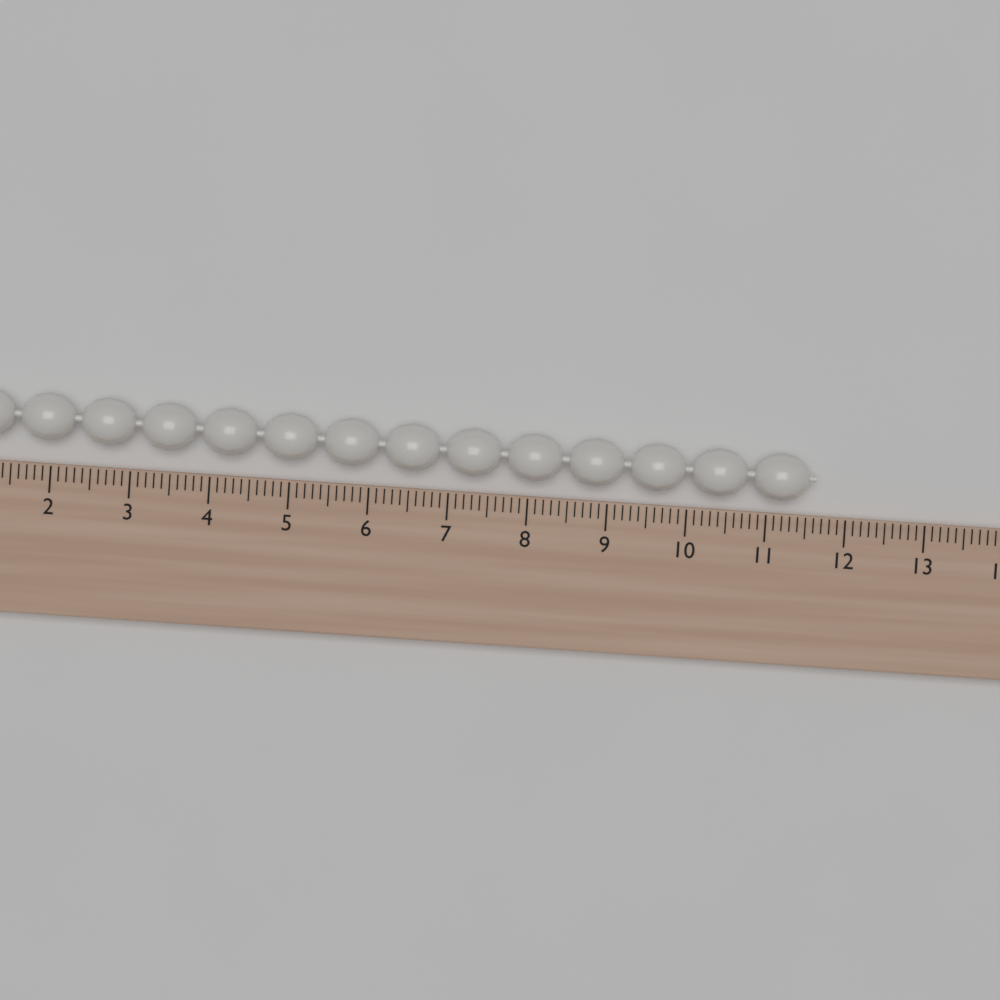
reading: 11.6 (no unit)
